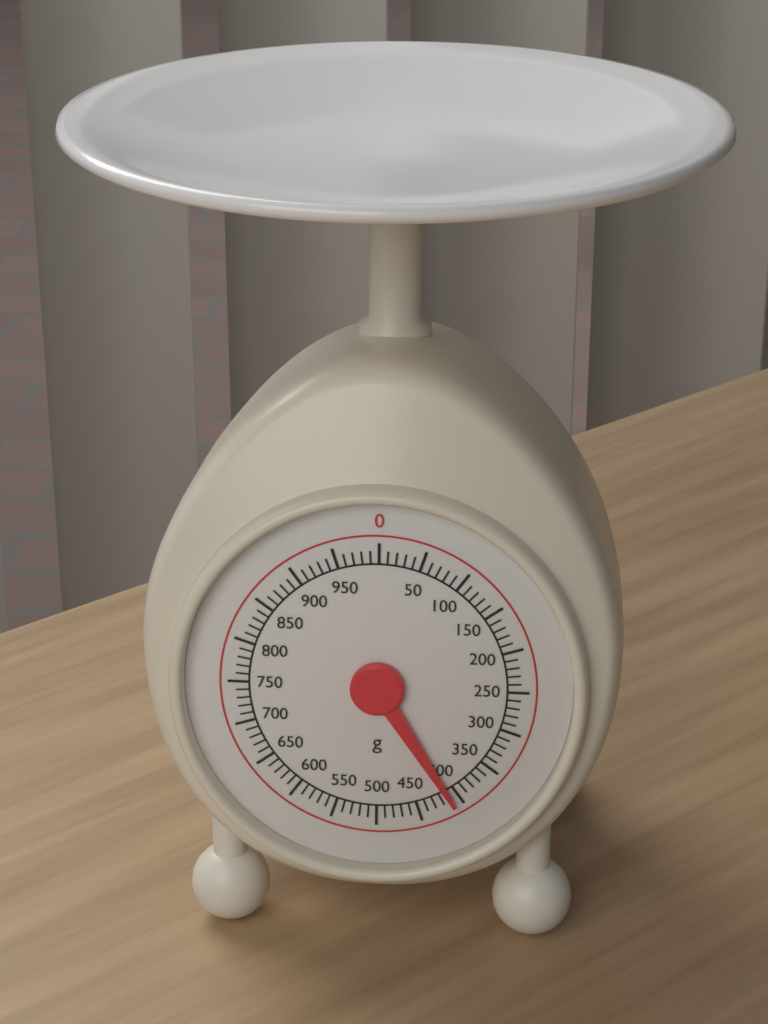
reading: 410 g
